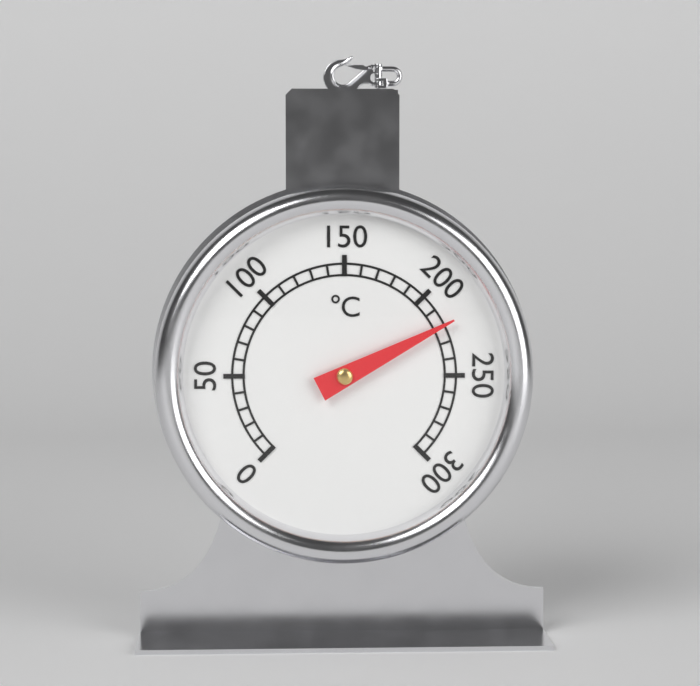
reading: 220 °C
